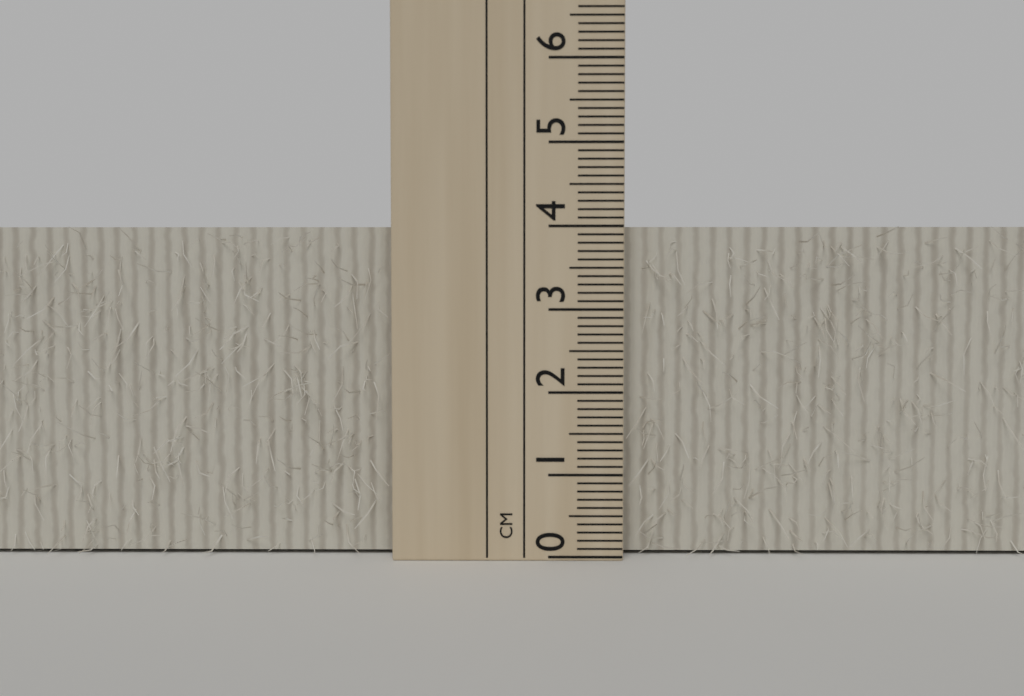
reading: 4.0 cm
